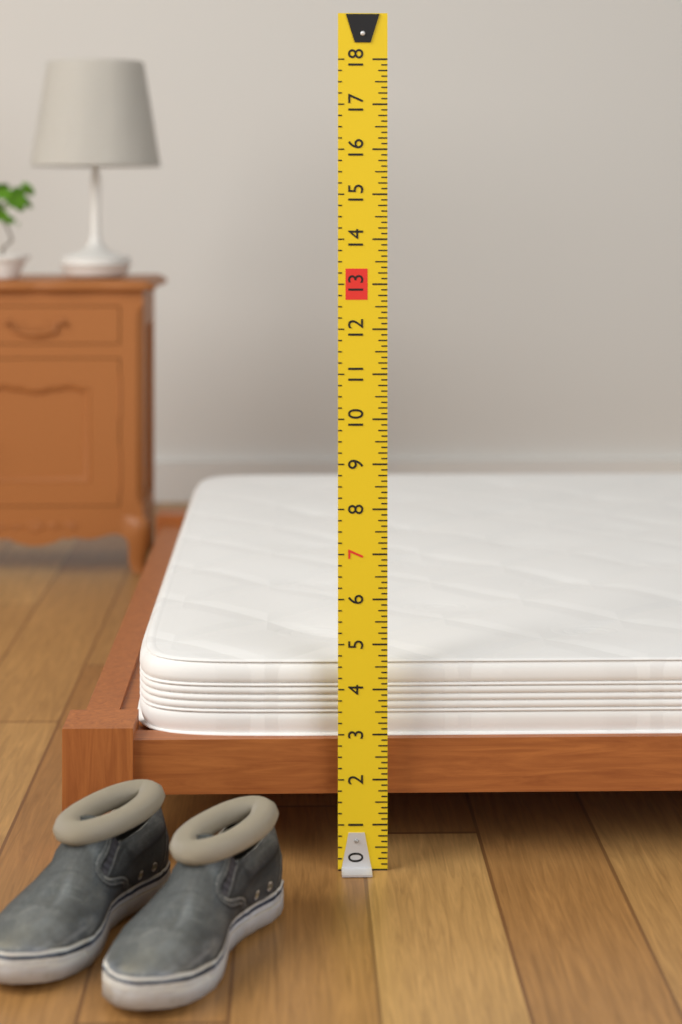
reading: 4.500 (no unit)
